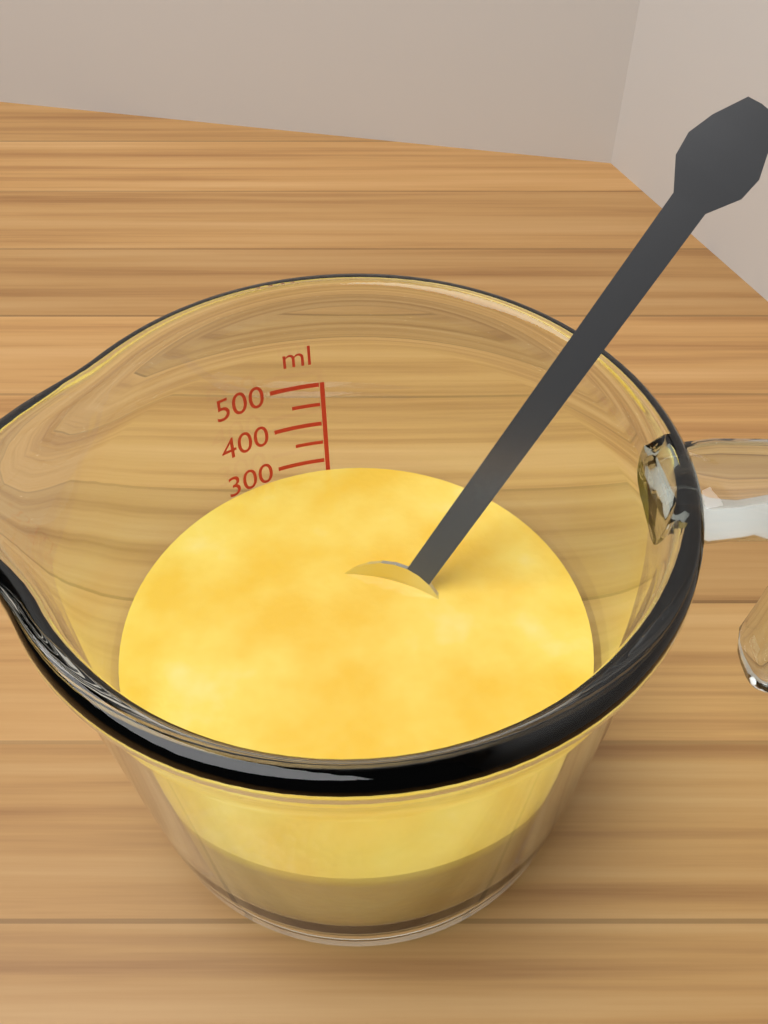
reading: 275 ml
